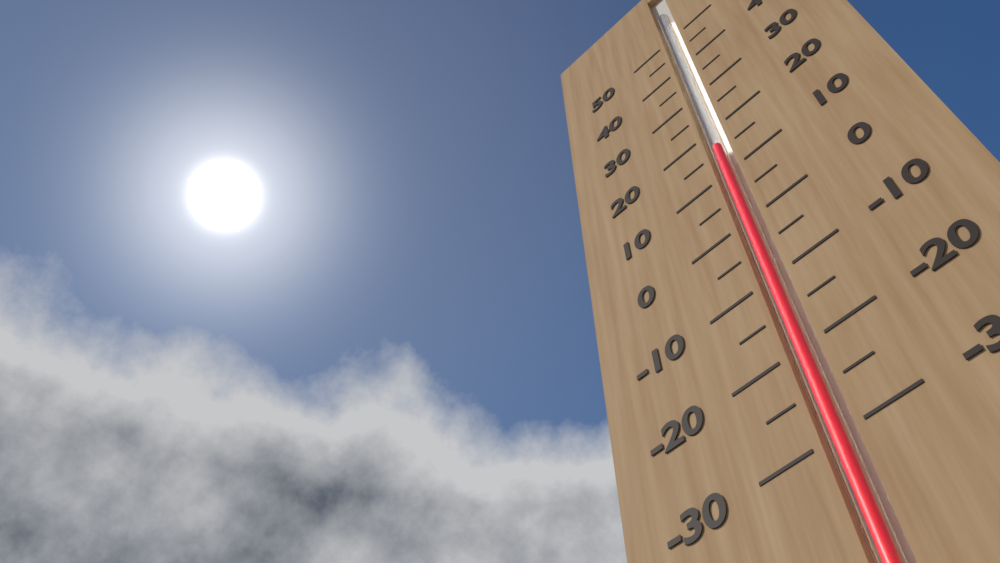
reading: 16 (no unit)
